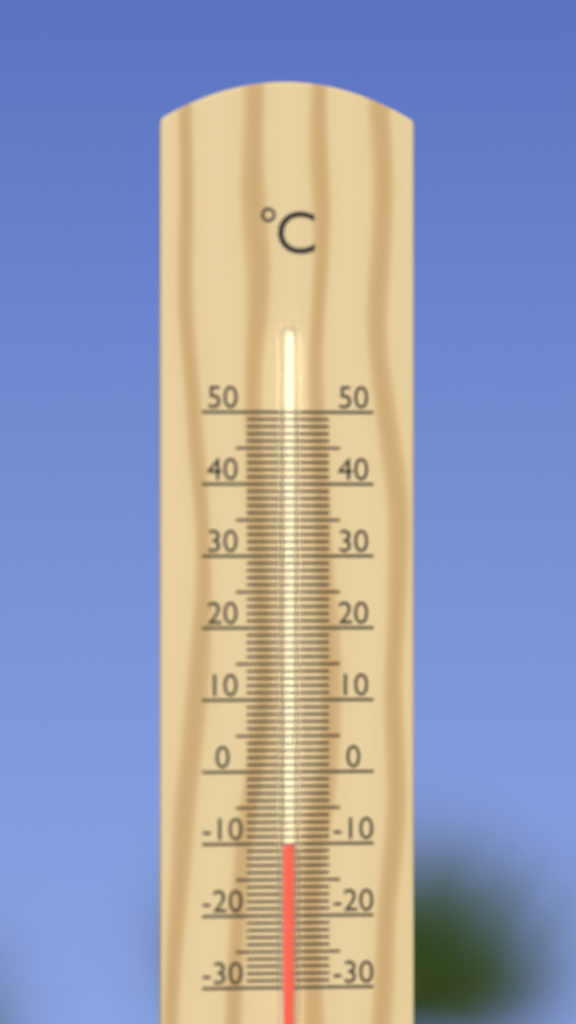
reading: -10 °C
